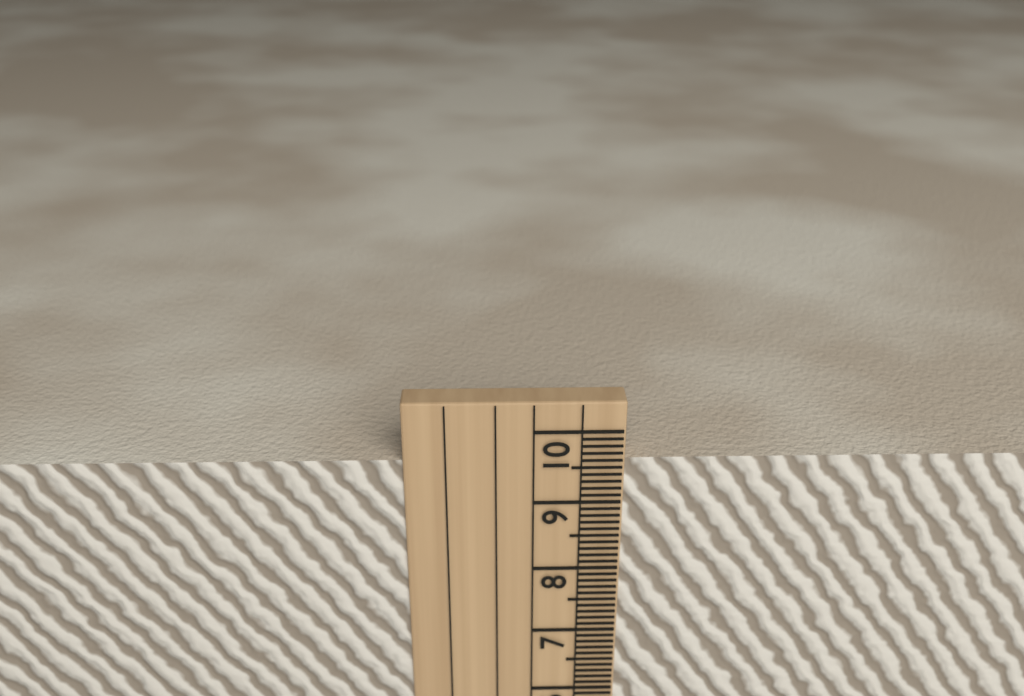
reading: 9.6 cm
